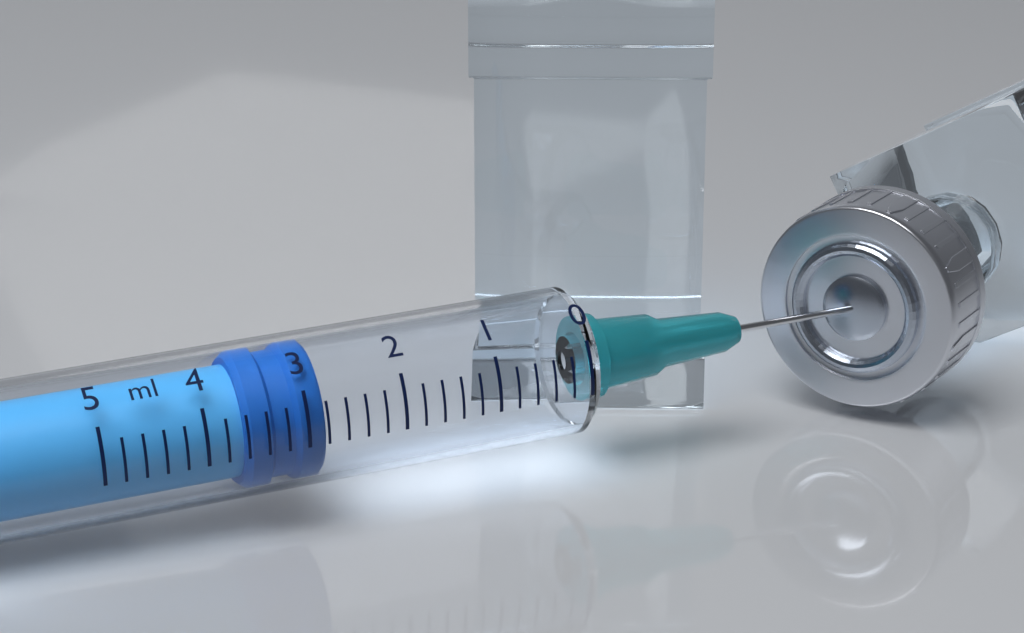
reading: 2.8 ml
